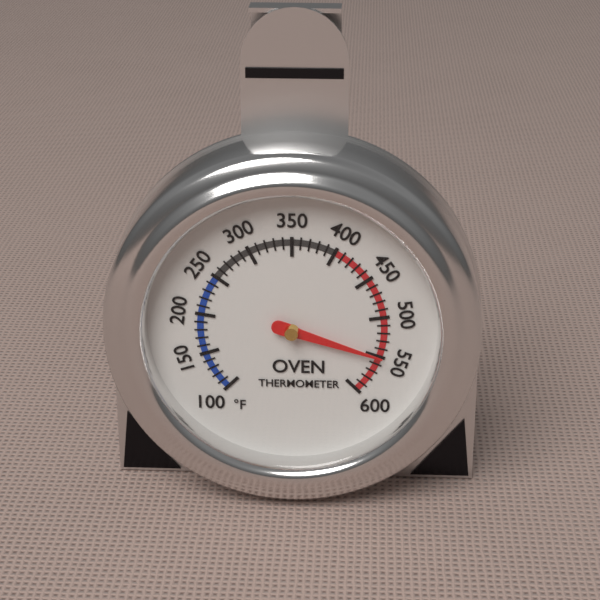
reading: 550 °F
